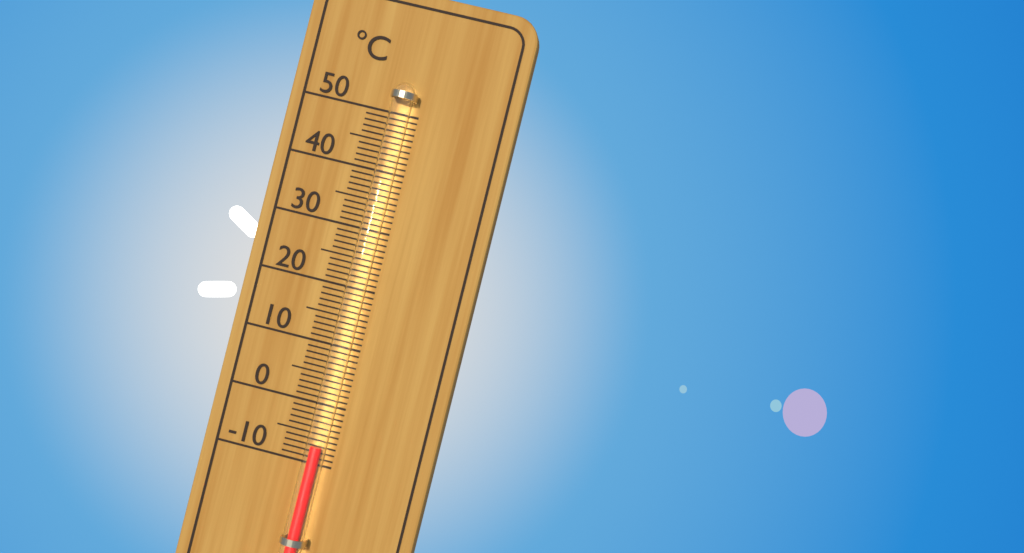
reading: -7 °C
